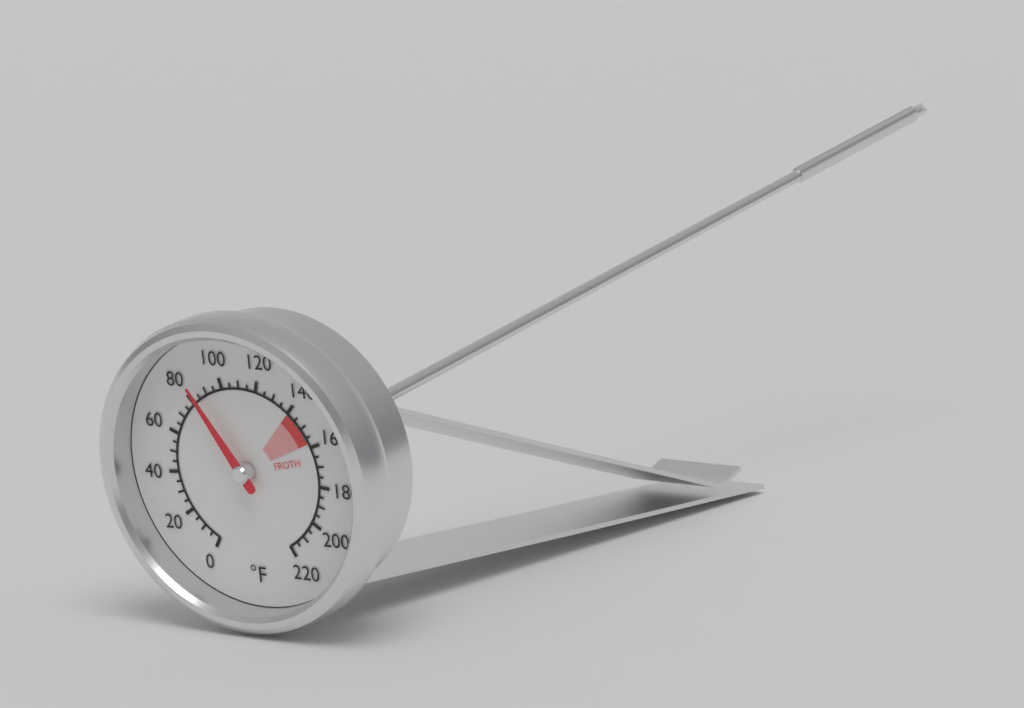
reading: 85 °F
